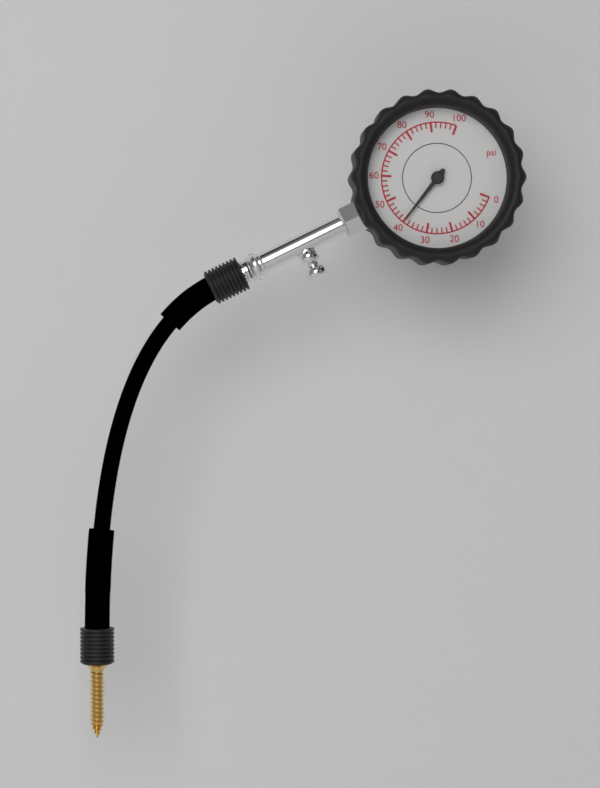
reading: 40 psi
